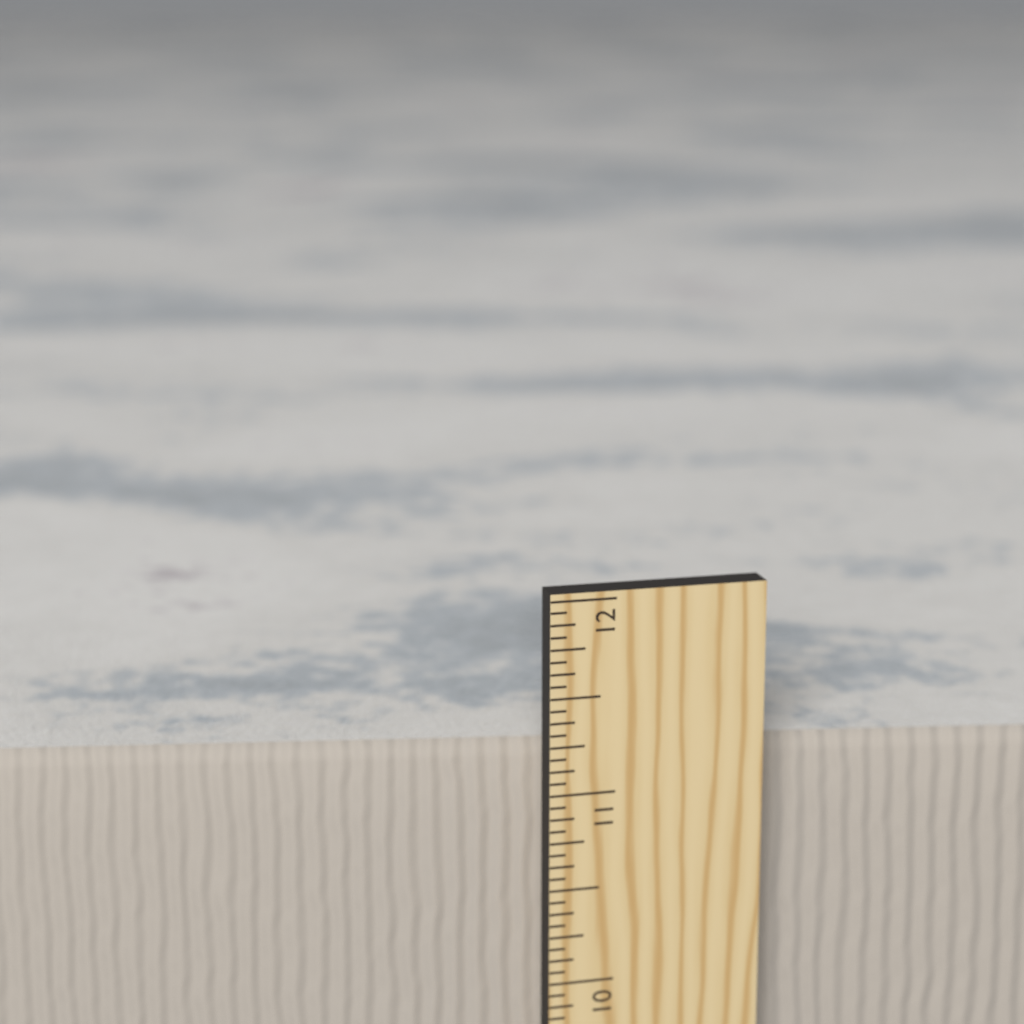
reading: 11.1250 in
